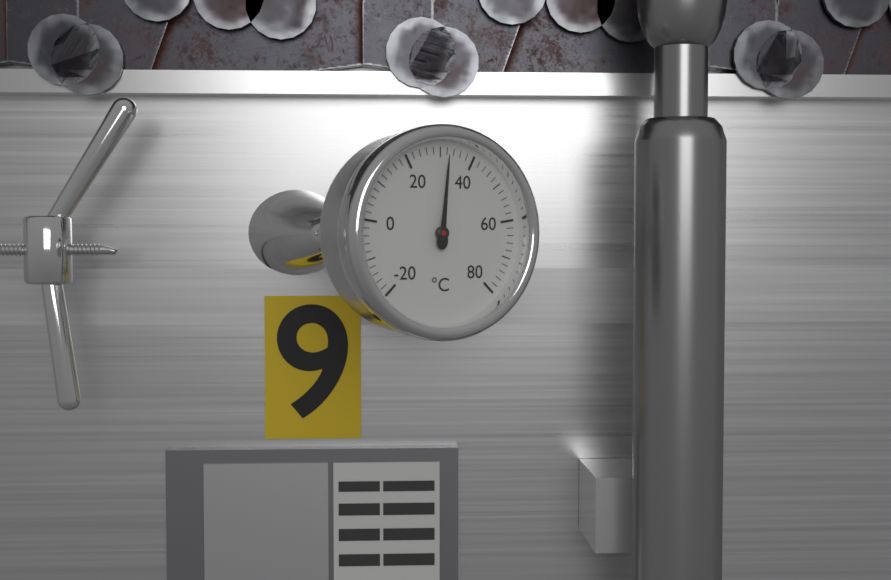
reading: 32 °C
